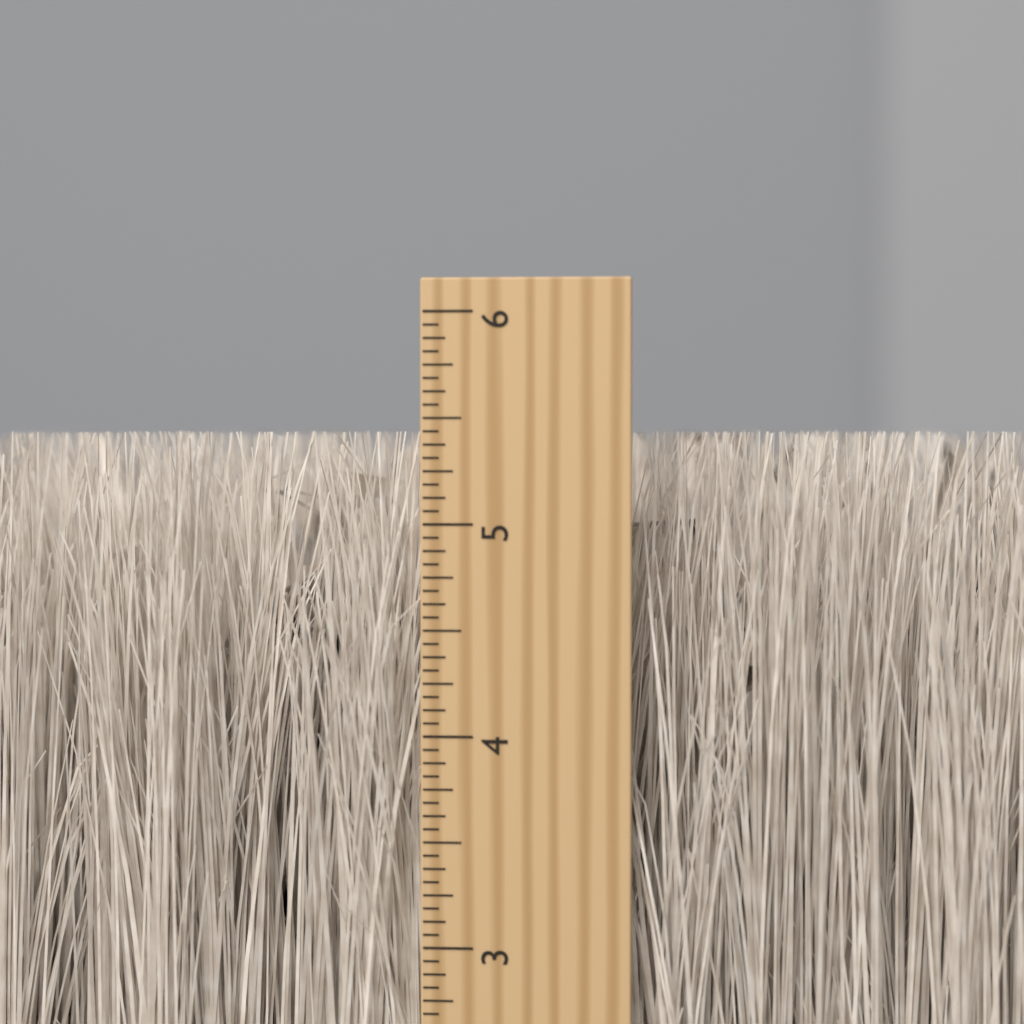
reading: 5.4375 inch
